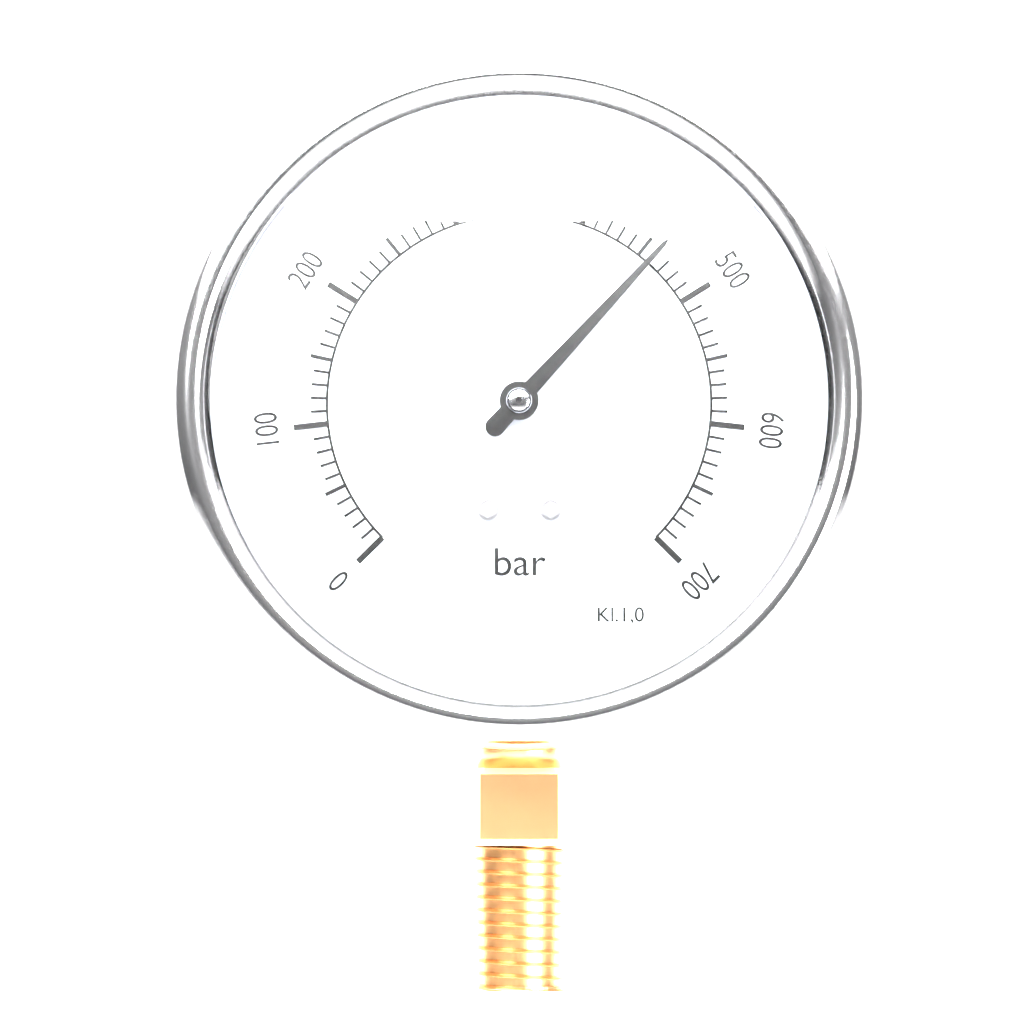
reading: 460 bar
